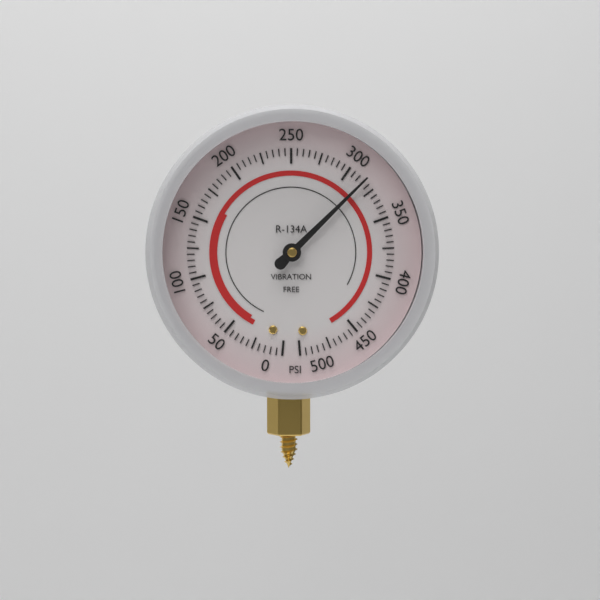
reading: 315 psi
